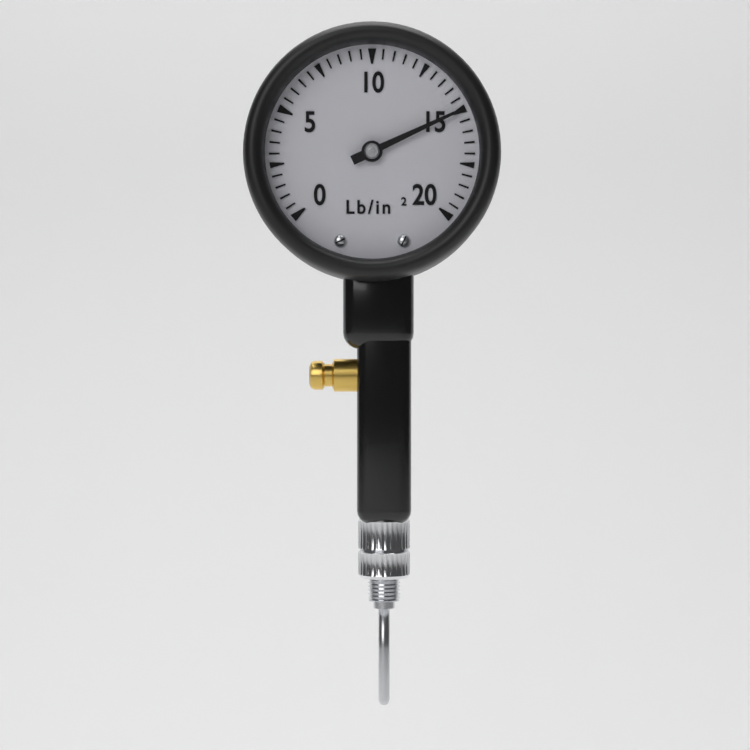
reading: 15.0 lb/in²
